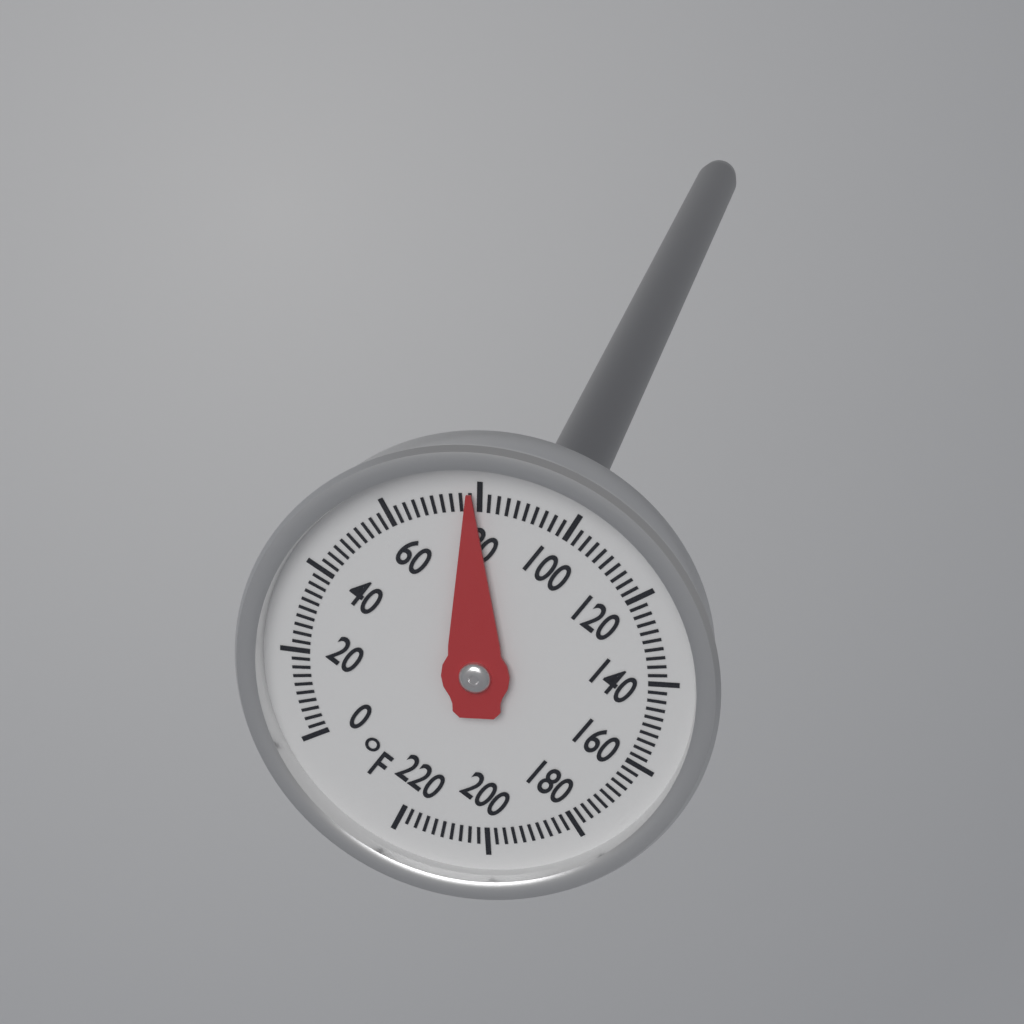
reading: 78 °F
